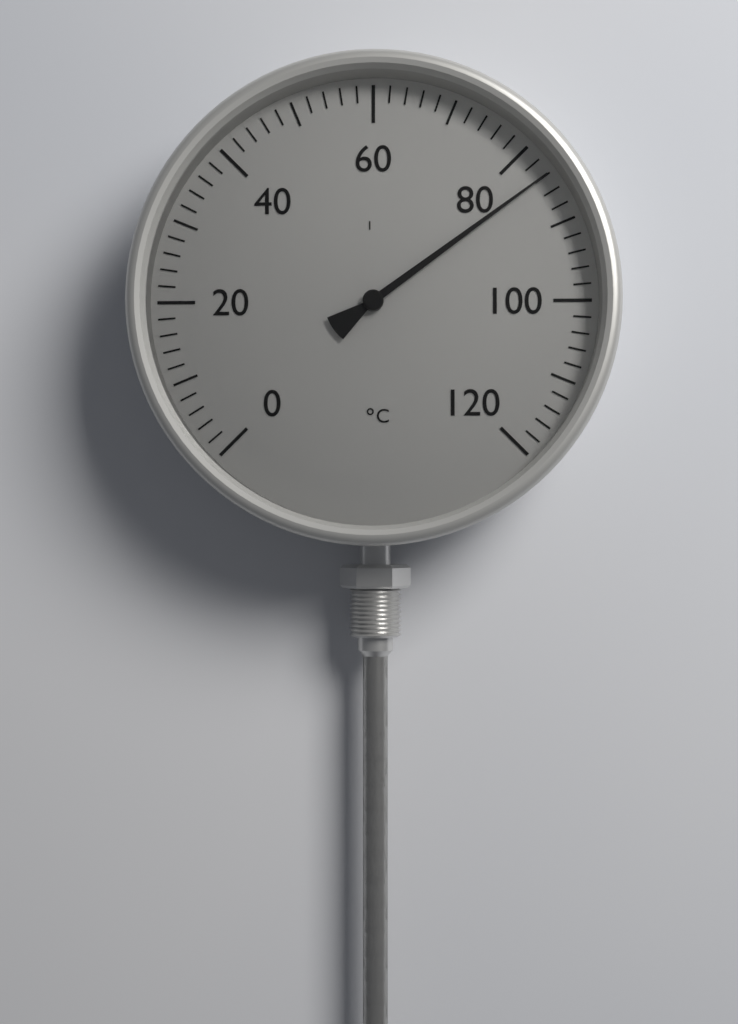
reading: 84 °C
